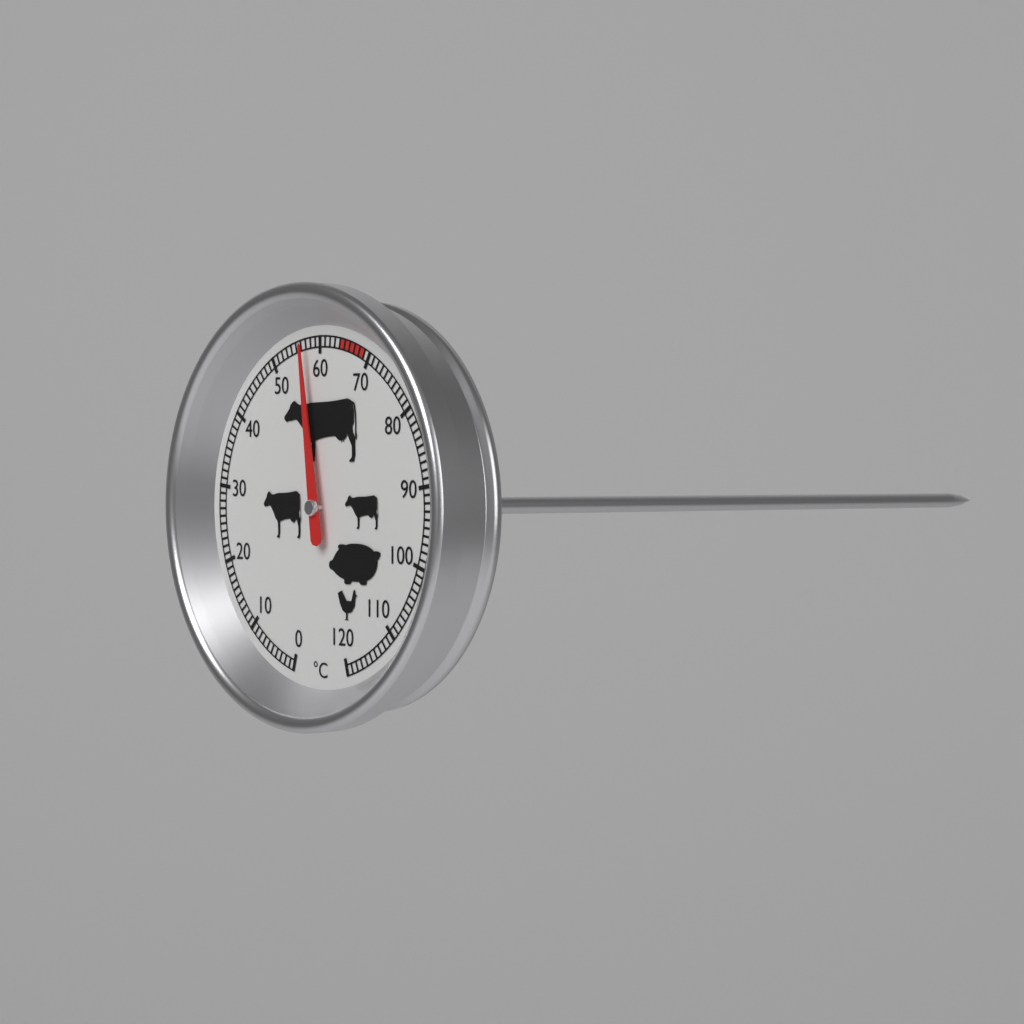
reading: 57 °C
